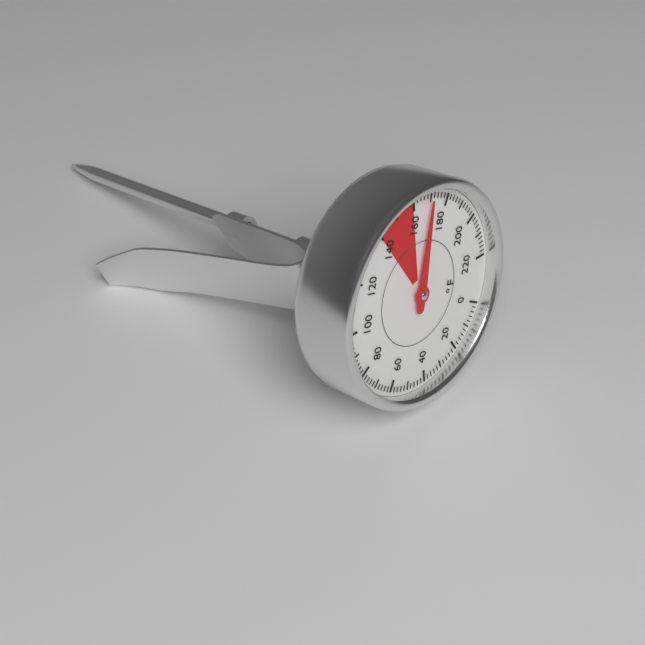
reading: 170 °F
